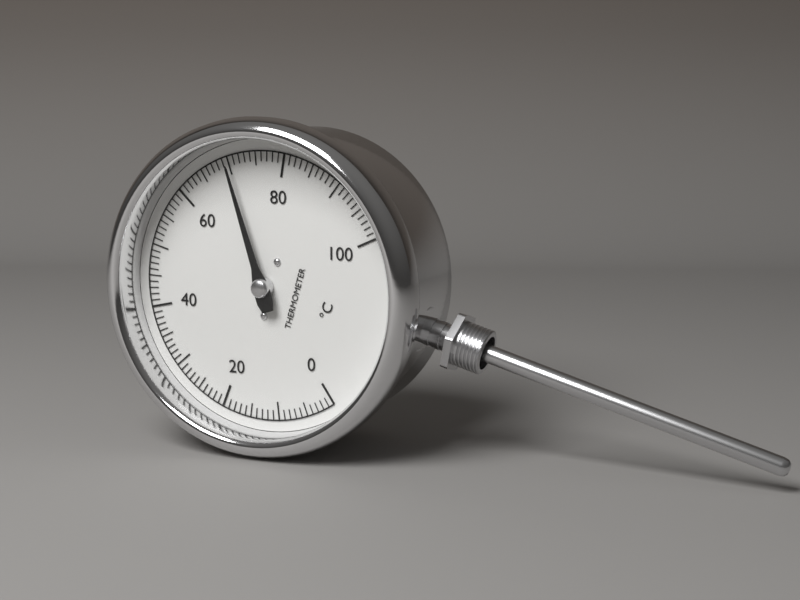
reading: 70 °C
